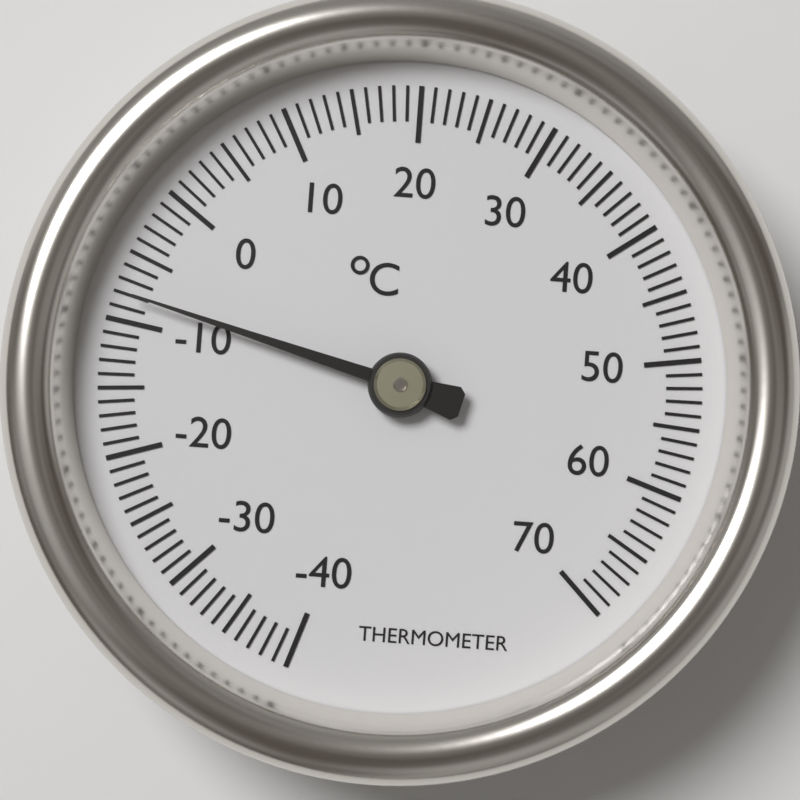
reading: -8 °C
